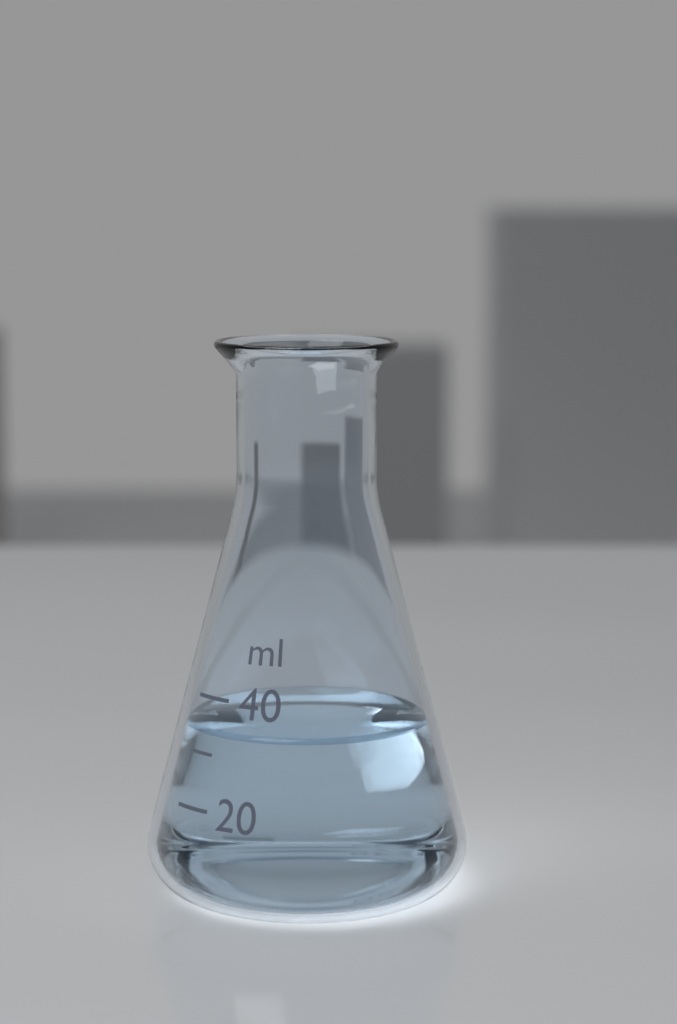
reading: 34 ml
